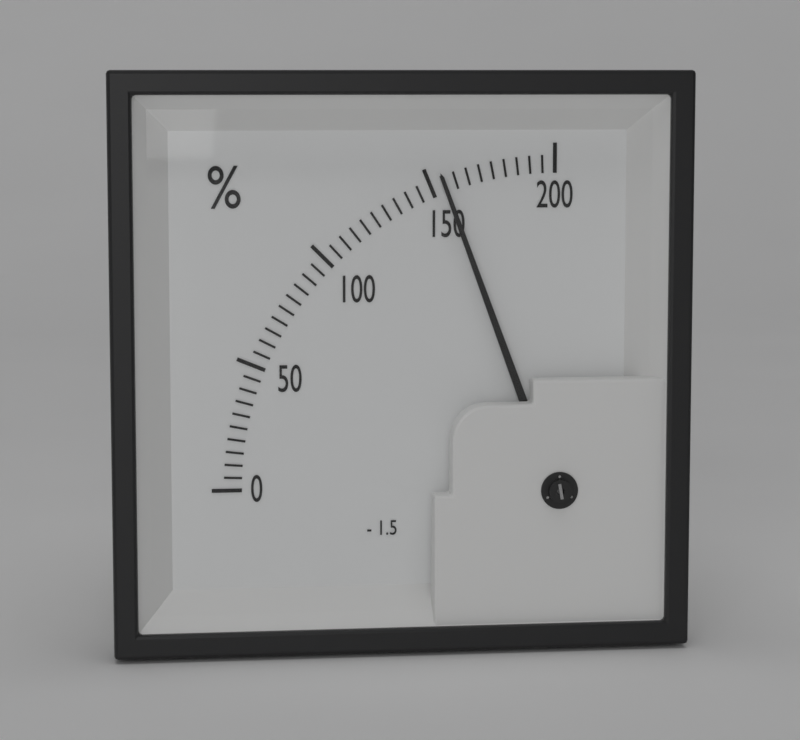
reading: 155 %
